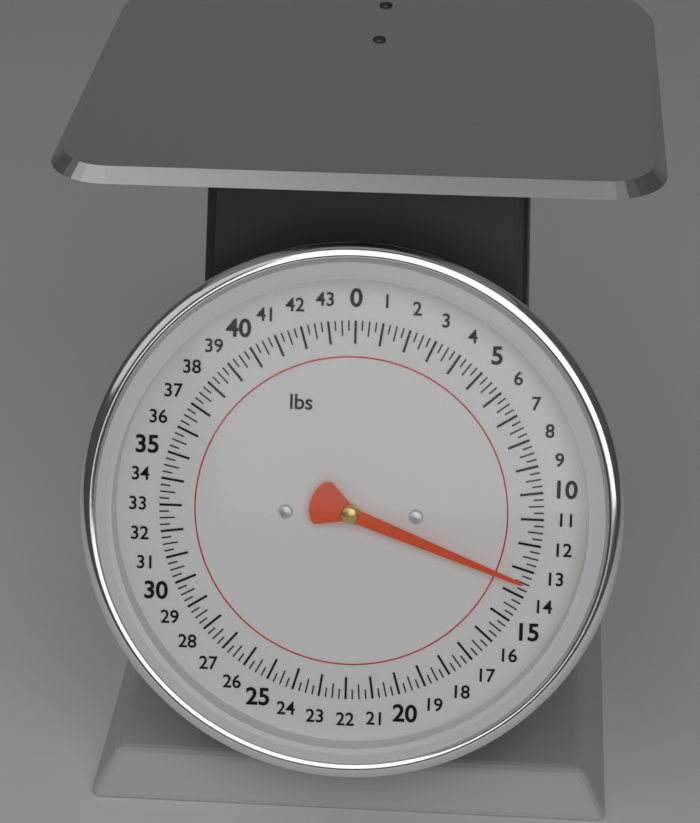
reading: 13.50 lbs
